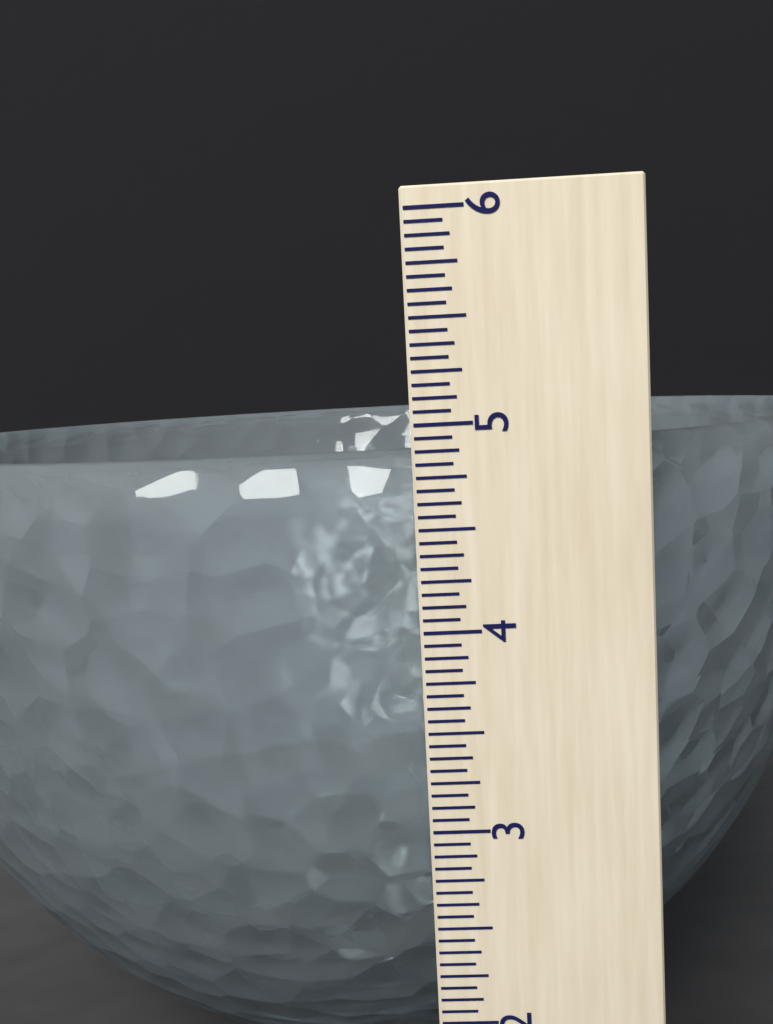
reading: 4.8750 (no unit)
